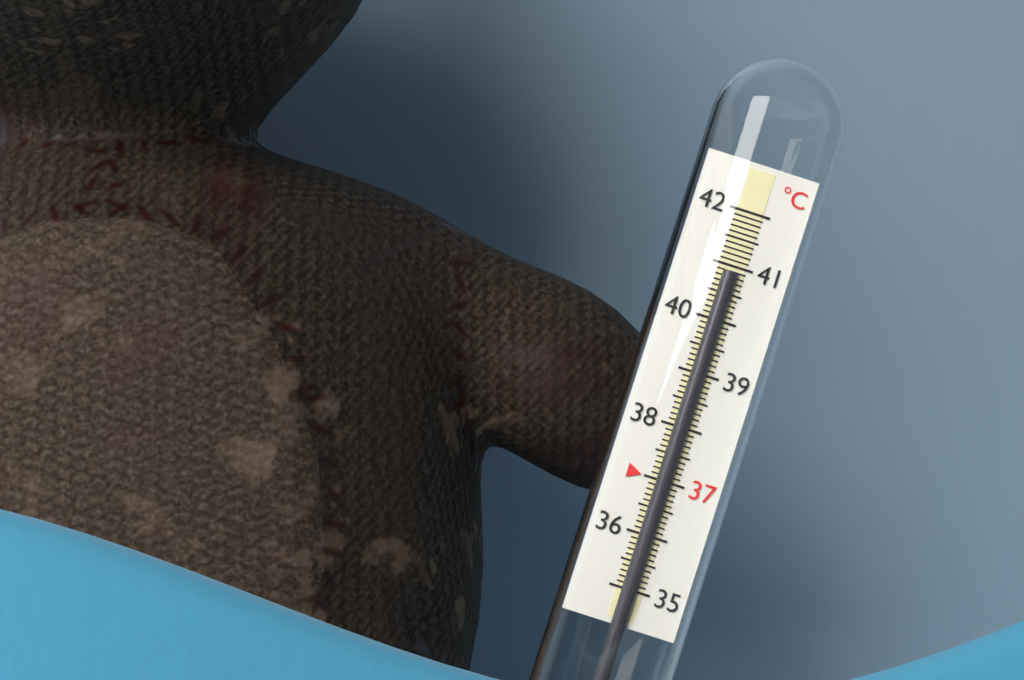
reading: 40.9 °C
